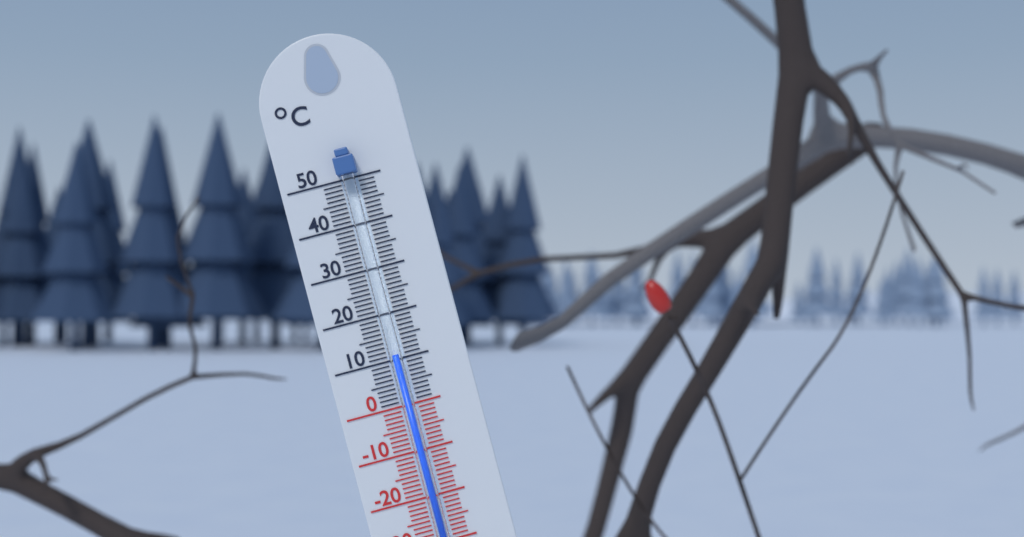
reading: 11 °C
